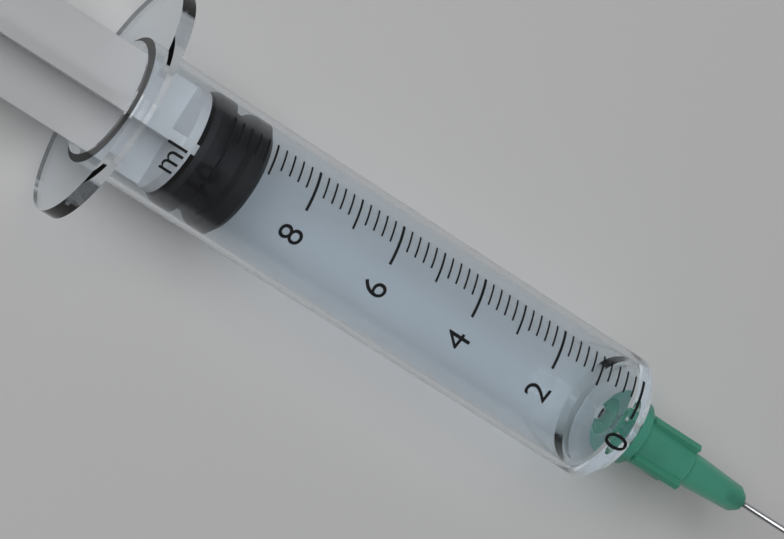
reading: 9.0 ml
